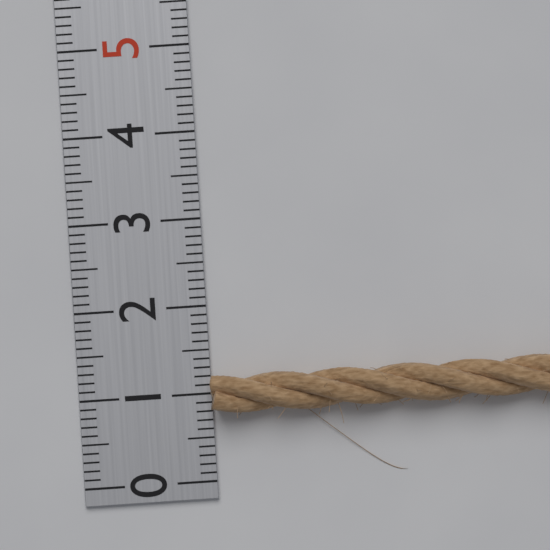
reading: 1.2 (no unit)
